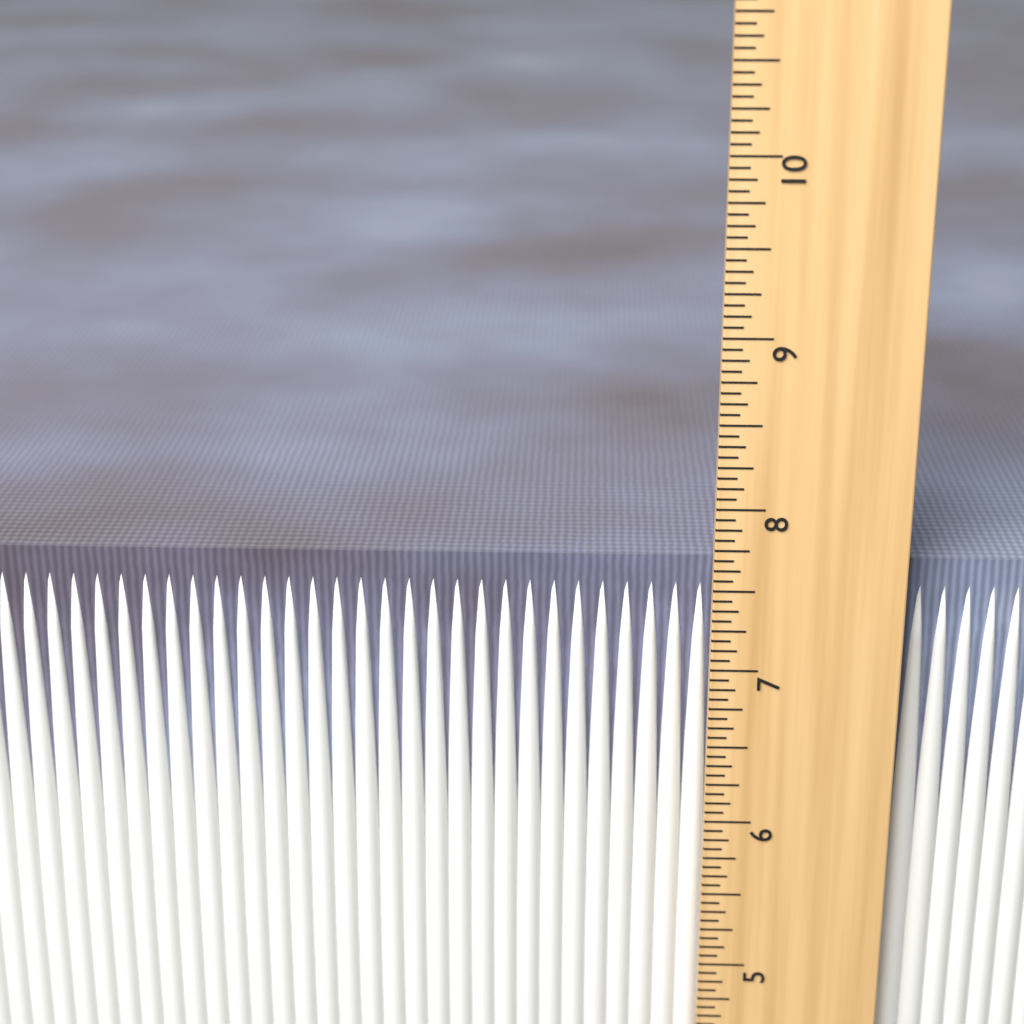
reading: 7.6250 in
